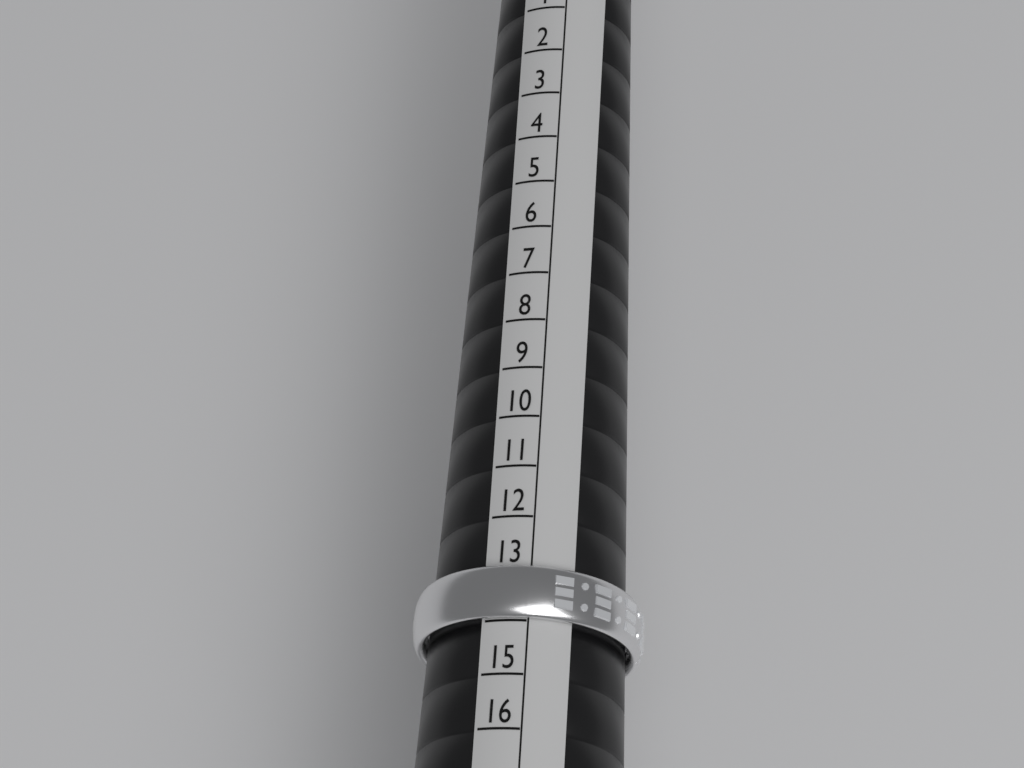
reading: 14 (no unit)
